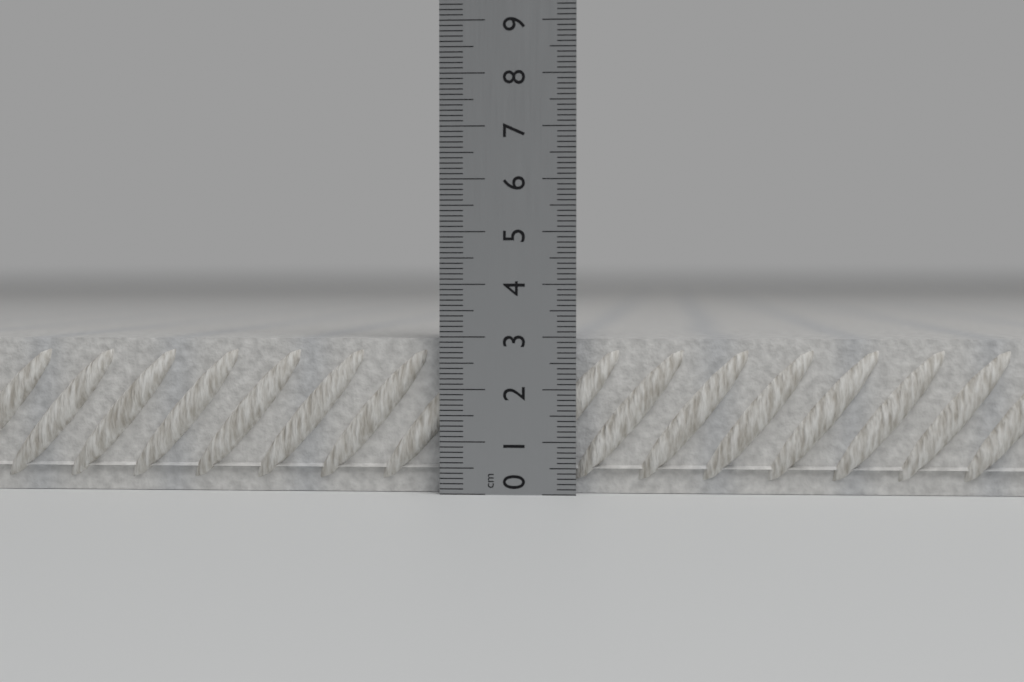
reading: 3.0 cm
